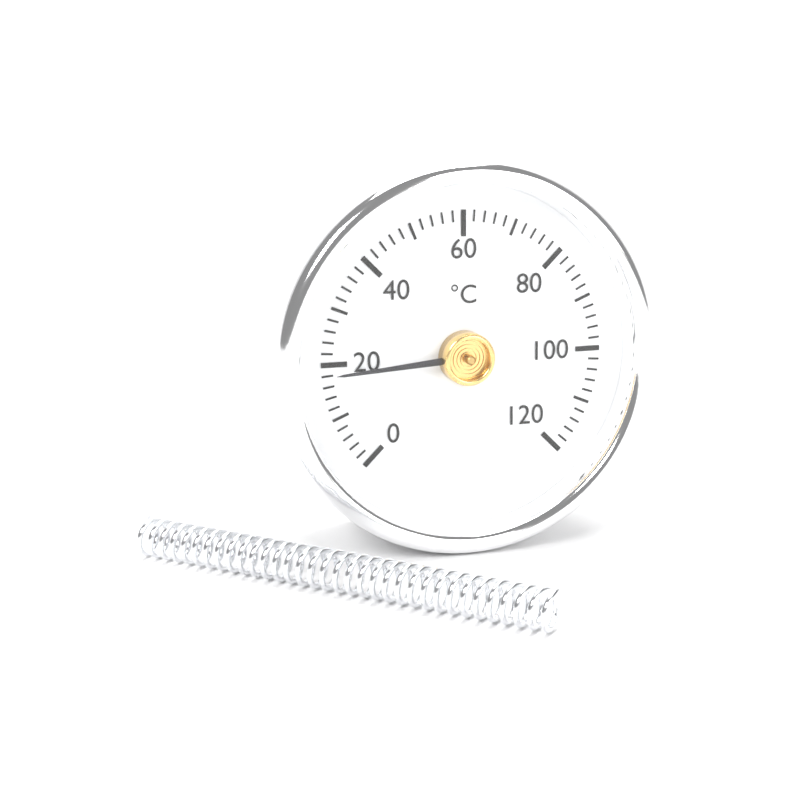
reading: 18 °C
